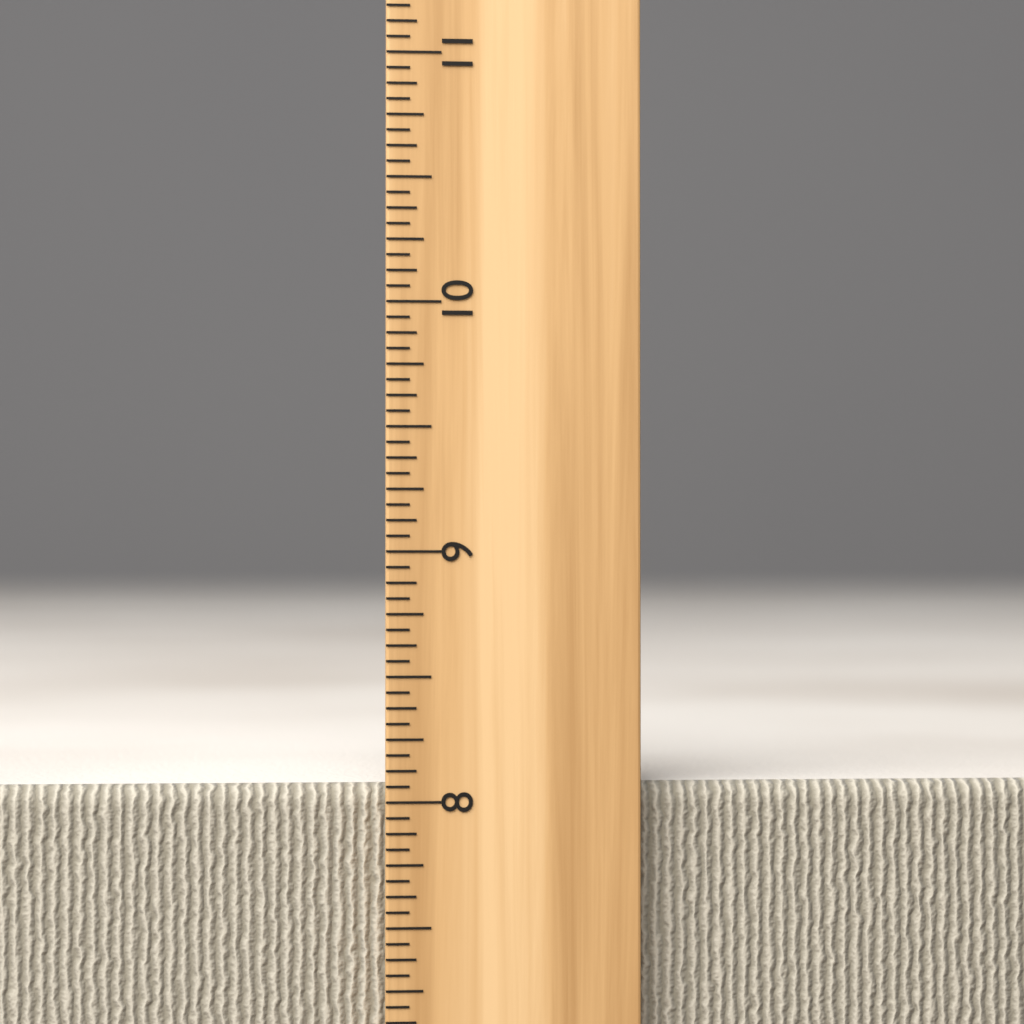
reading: 8.0625 inch
